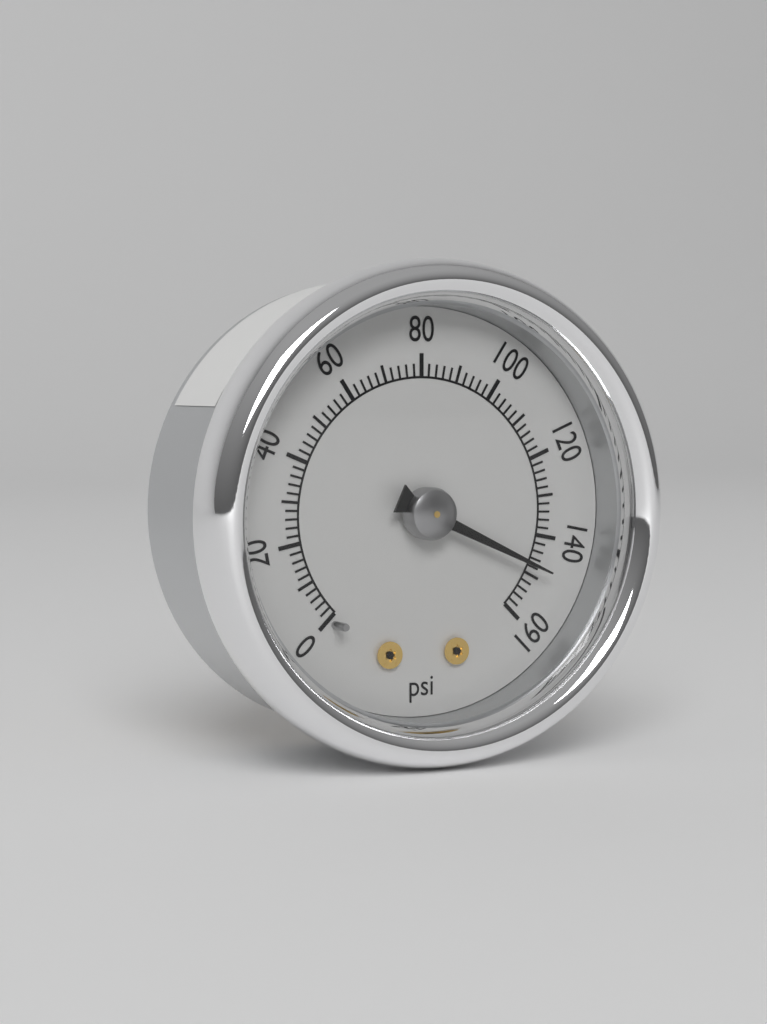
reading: 148 psi
